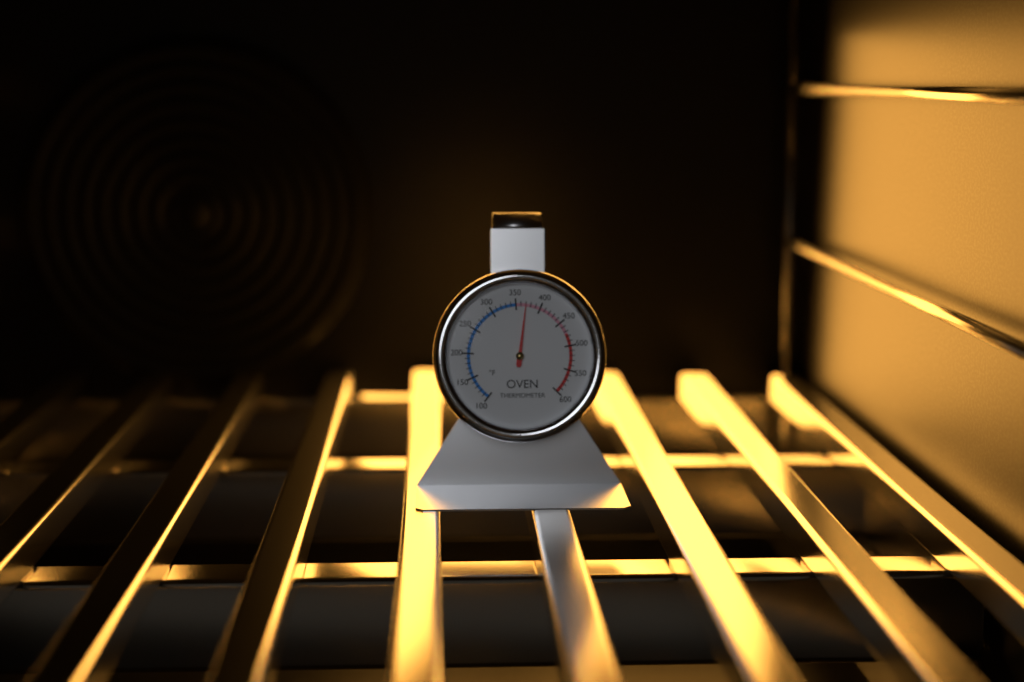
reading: 370 °F
